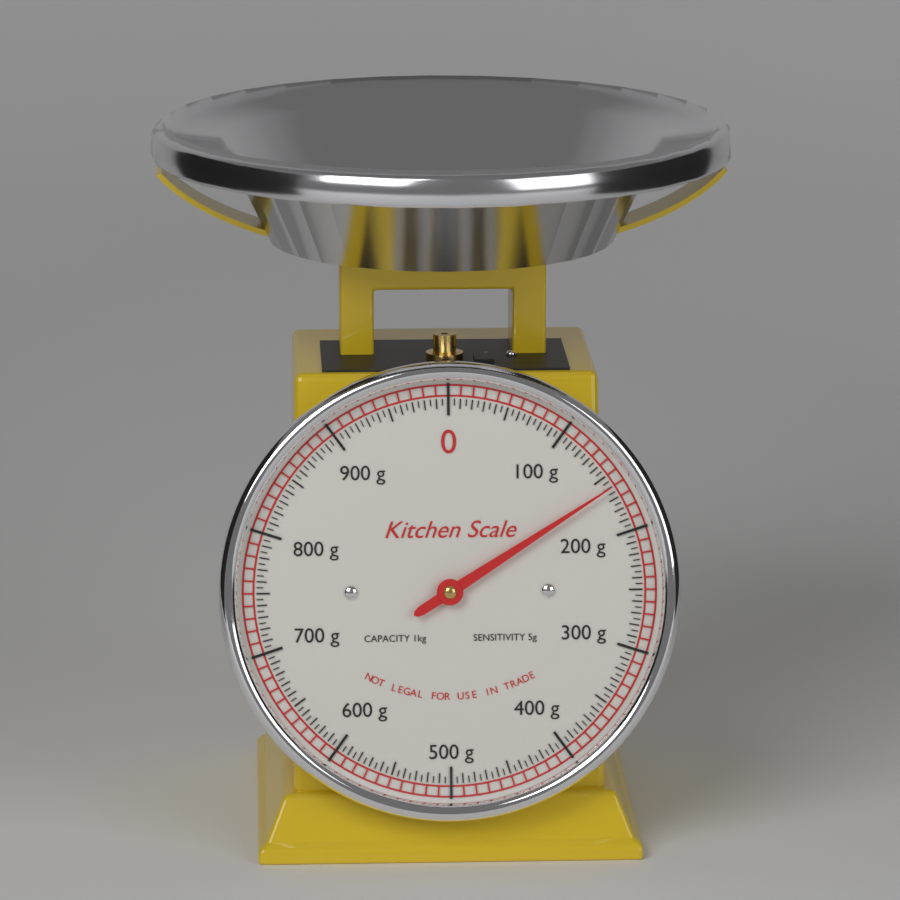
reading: 160 g
